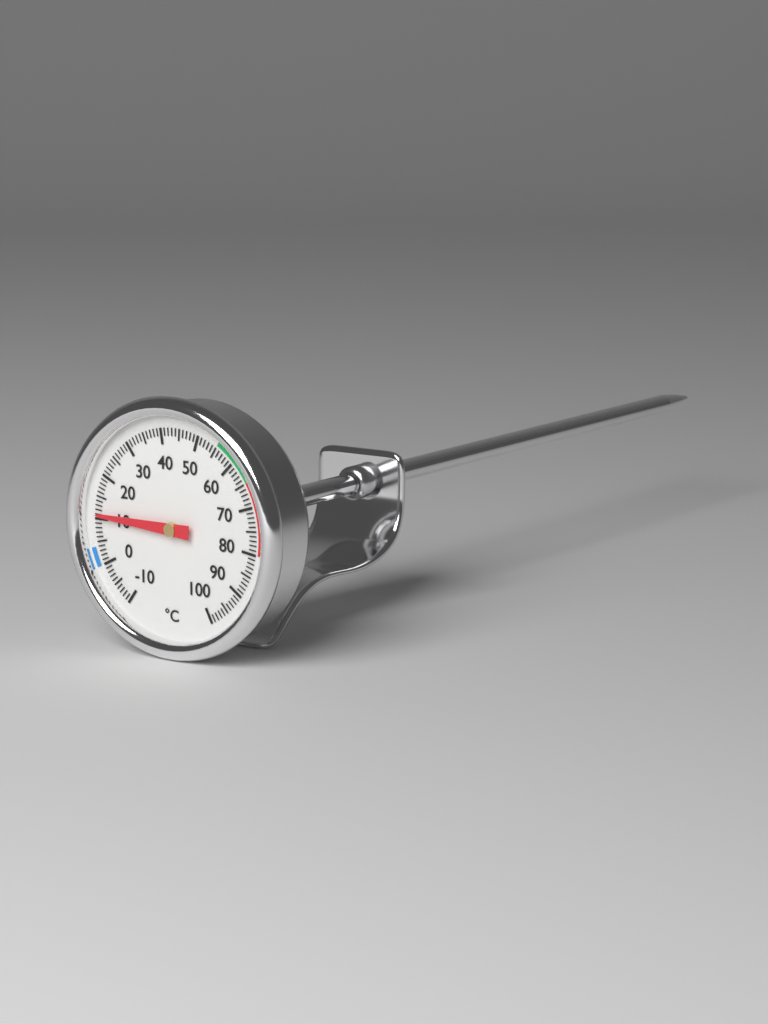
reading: 11 °C
